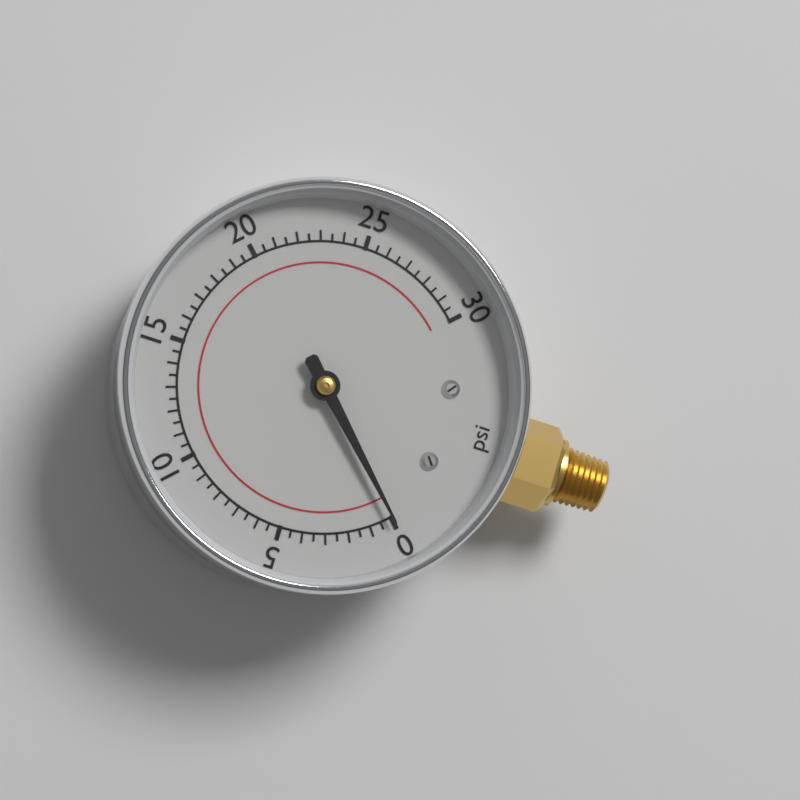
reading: 0.0 psi
